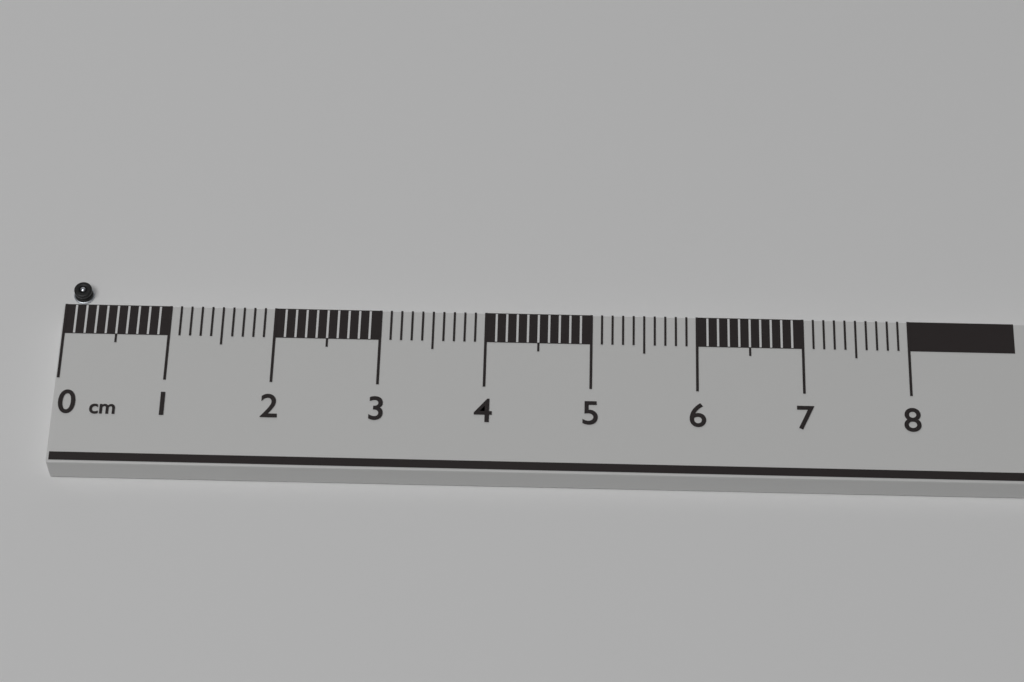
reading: 0.2 cm
